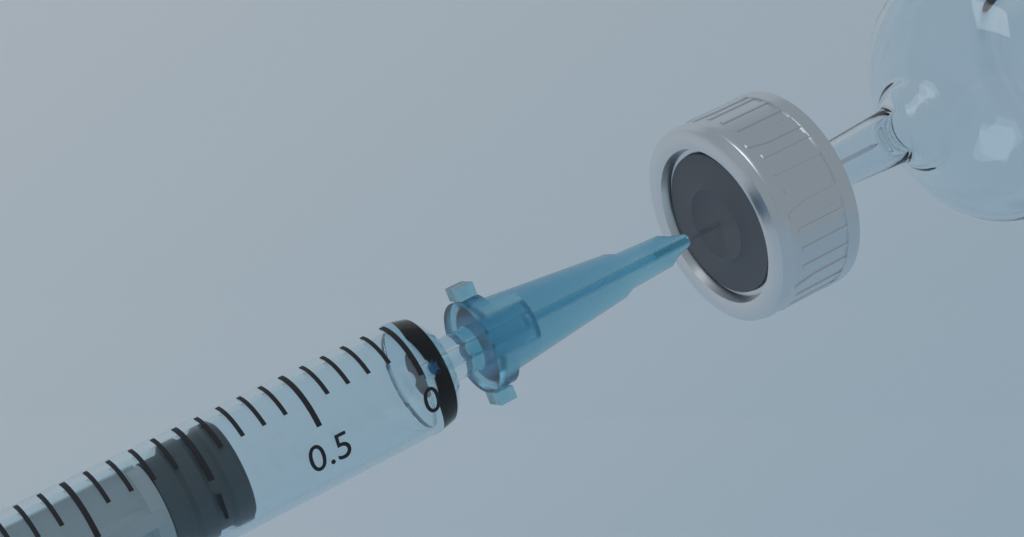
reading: 0.85 ml
